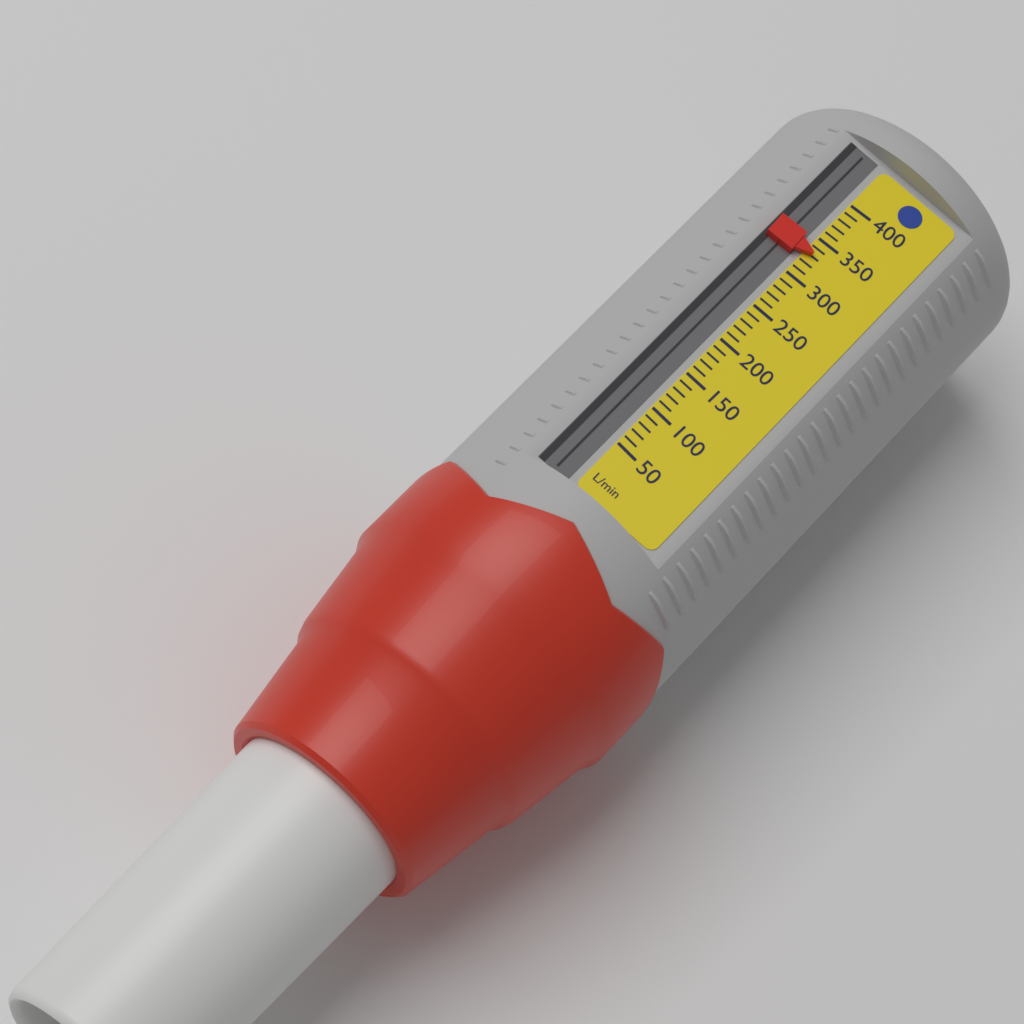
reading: 330 L/min
